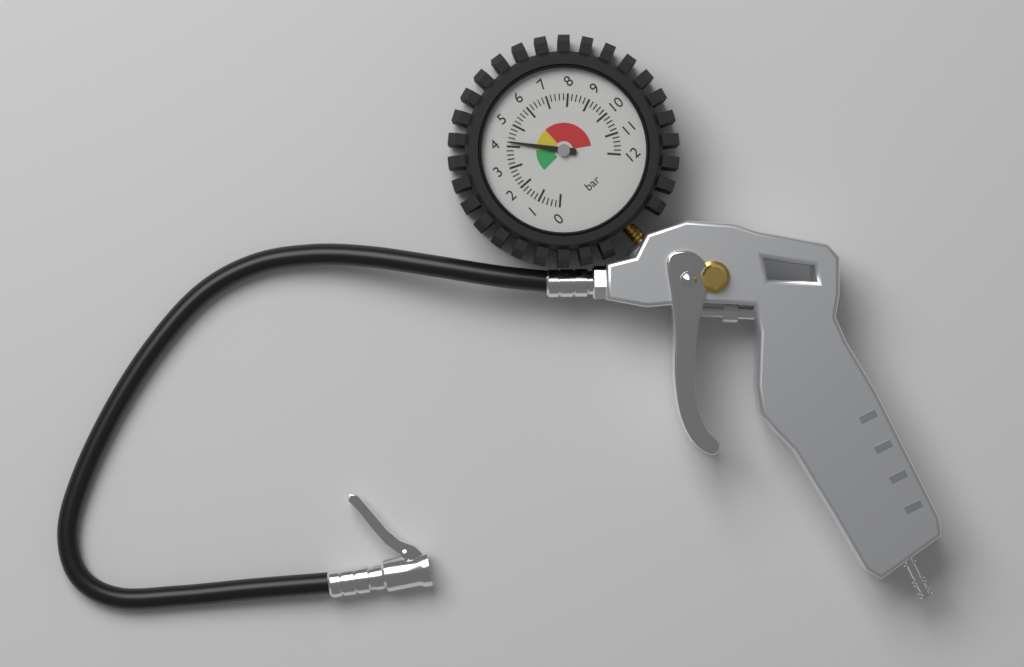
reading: 4.2 bar
